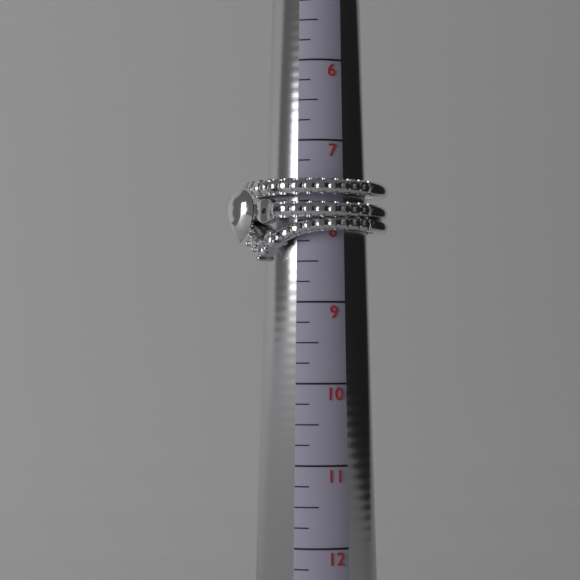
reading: 8.50 (no unit)
